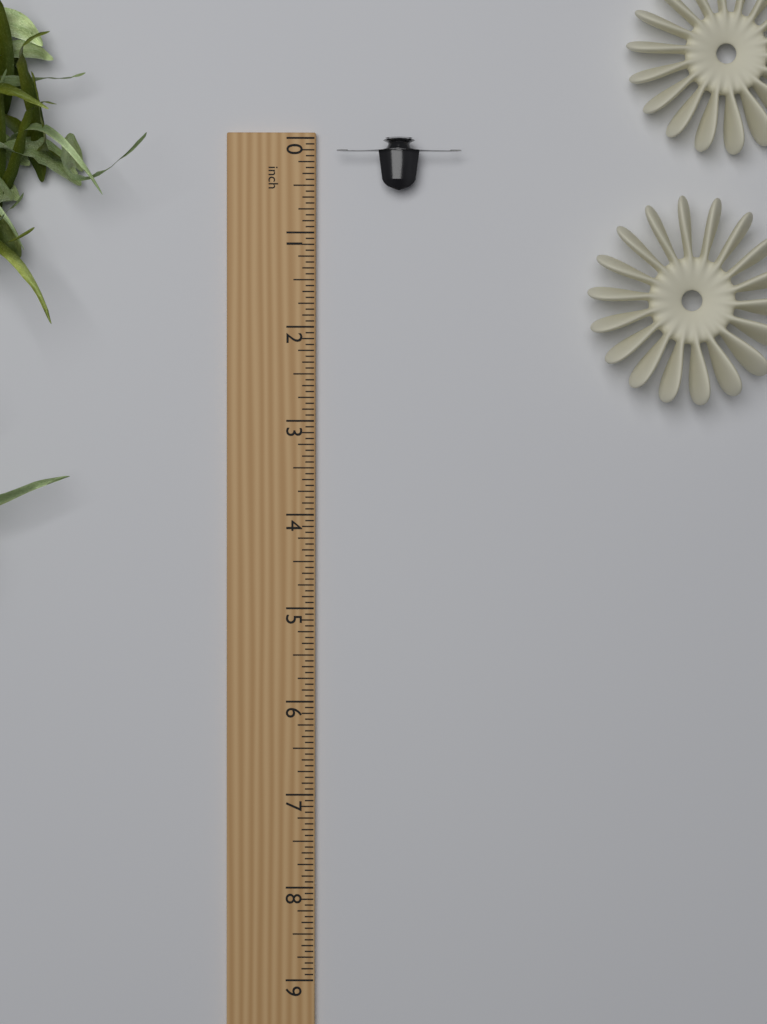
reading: 0.5625 inch
